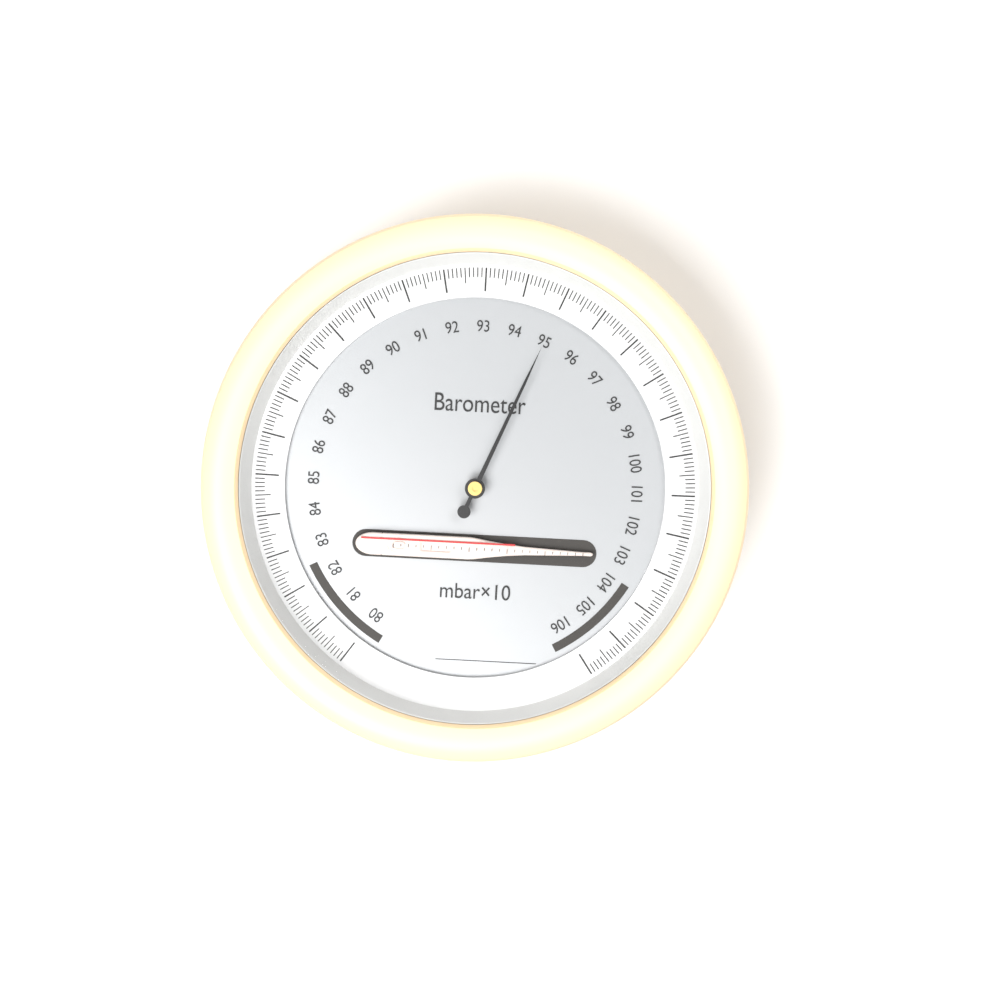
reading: 95.0 mbar×10
